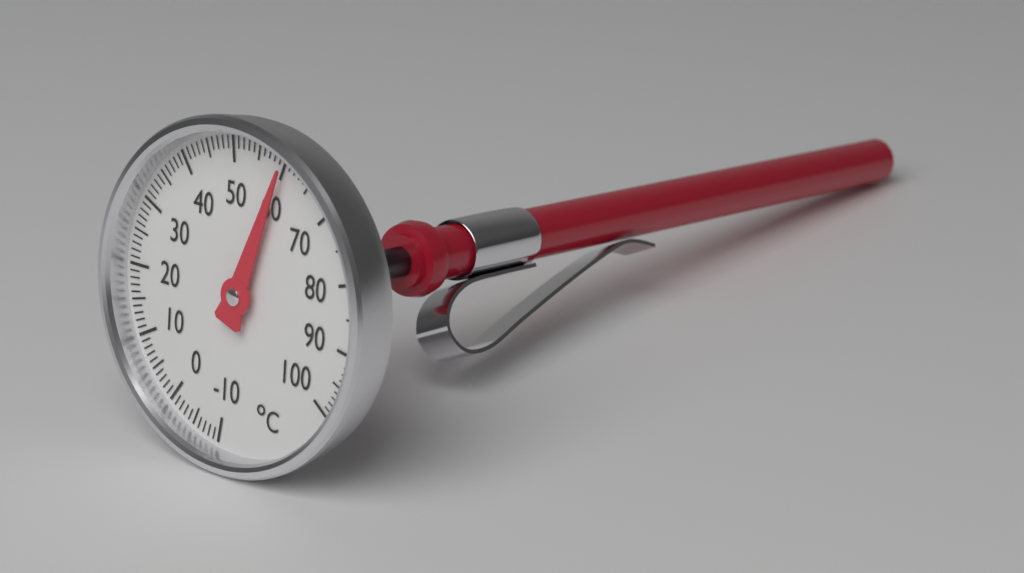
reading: 60 °C
